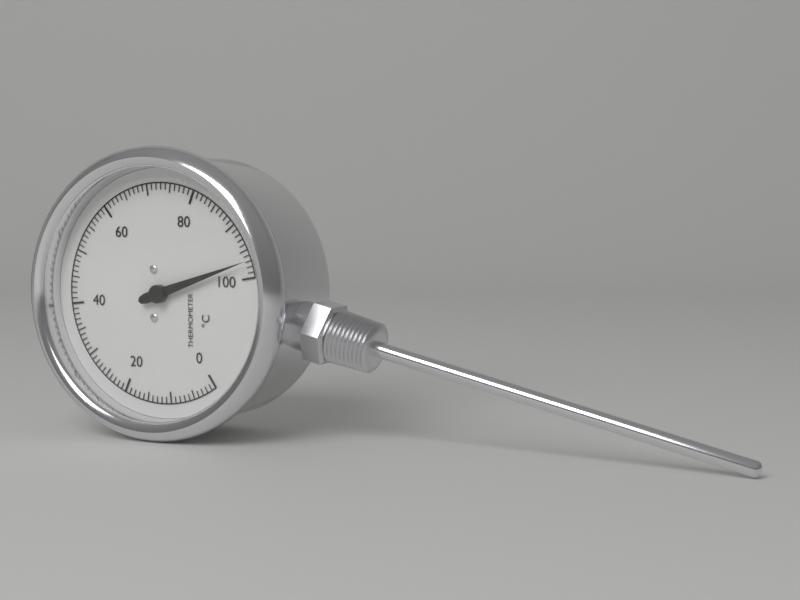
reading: 97 °C
